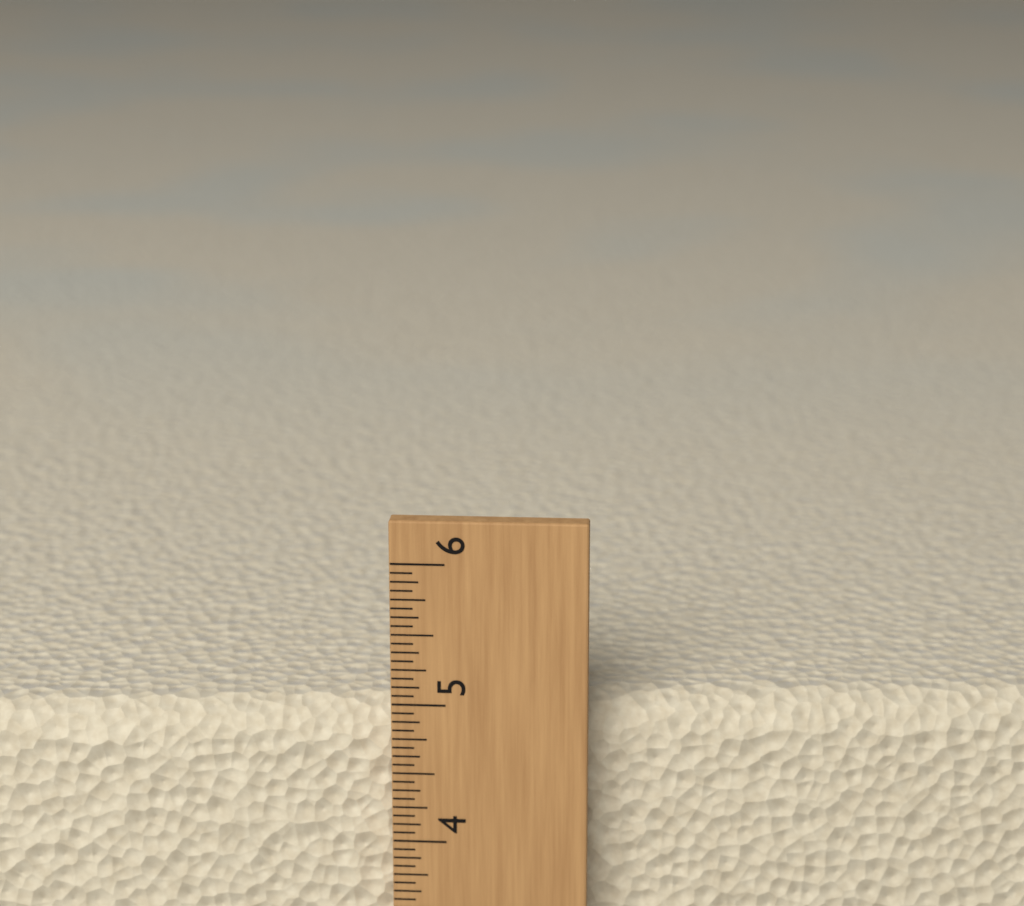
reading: 4.9375 (no unit)
